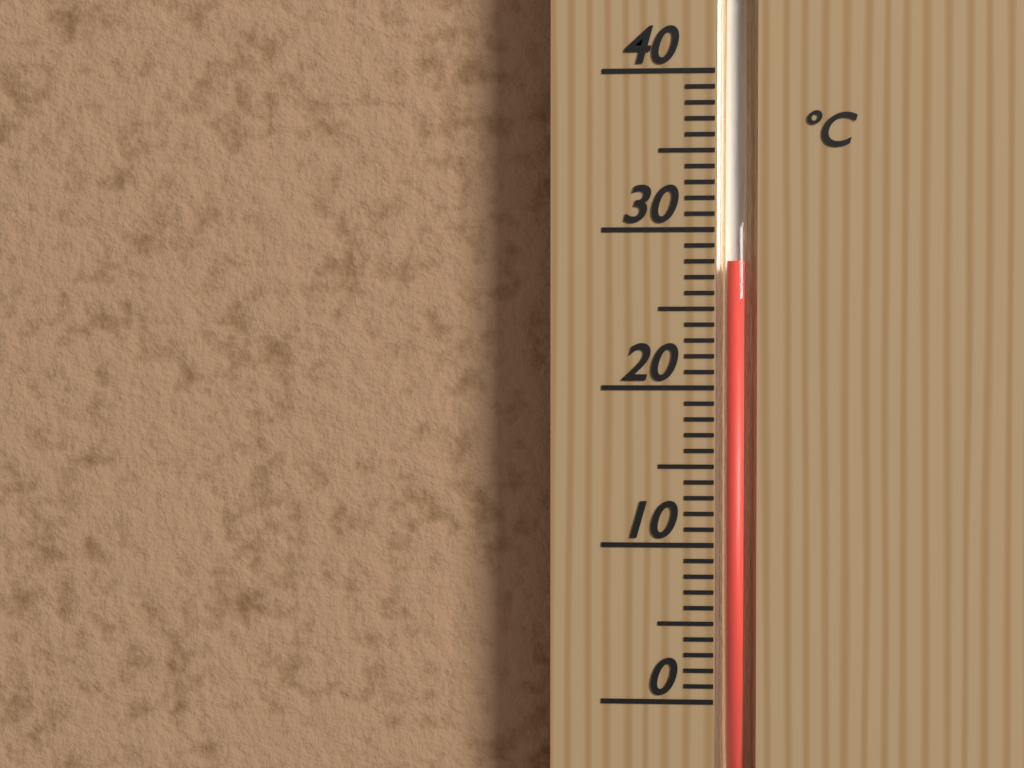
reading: 28 °C
